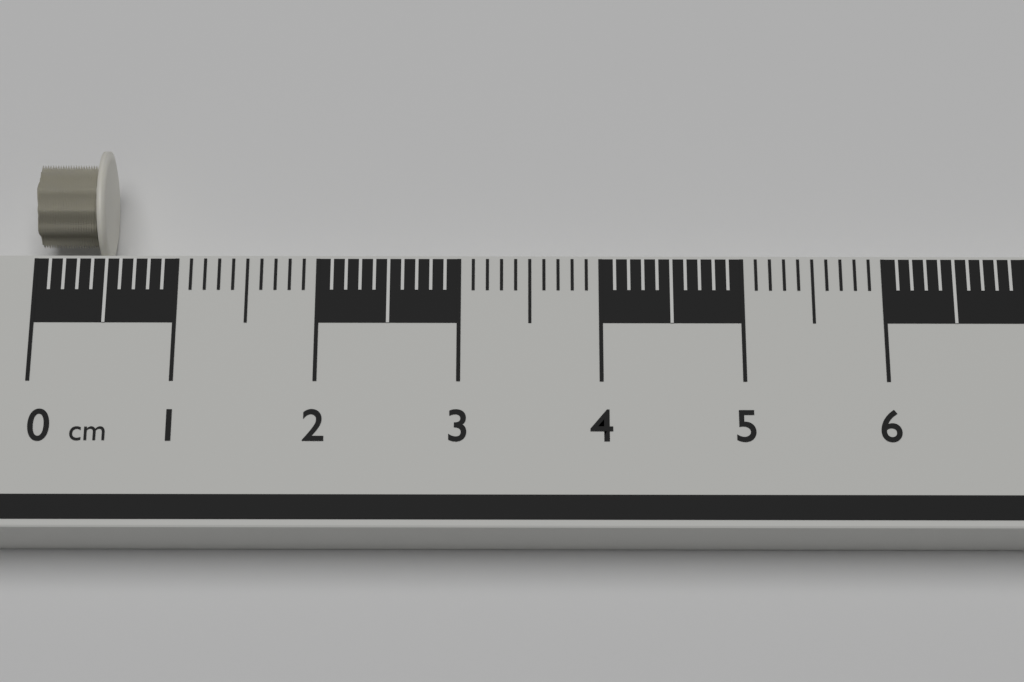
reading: 0.5 cm
